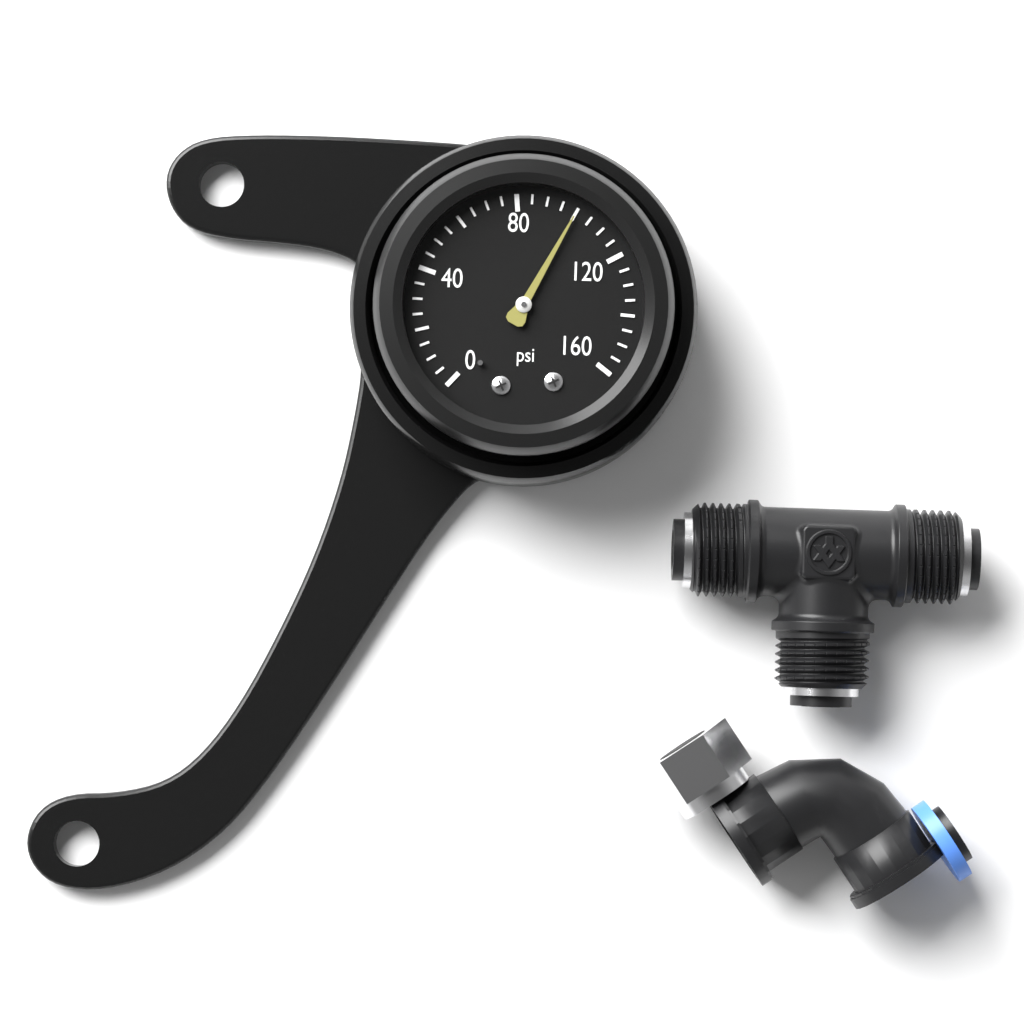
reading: 100 psi
